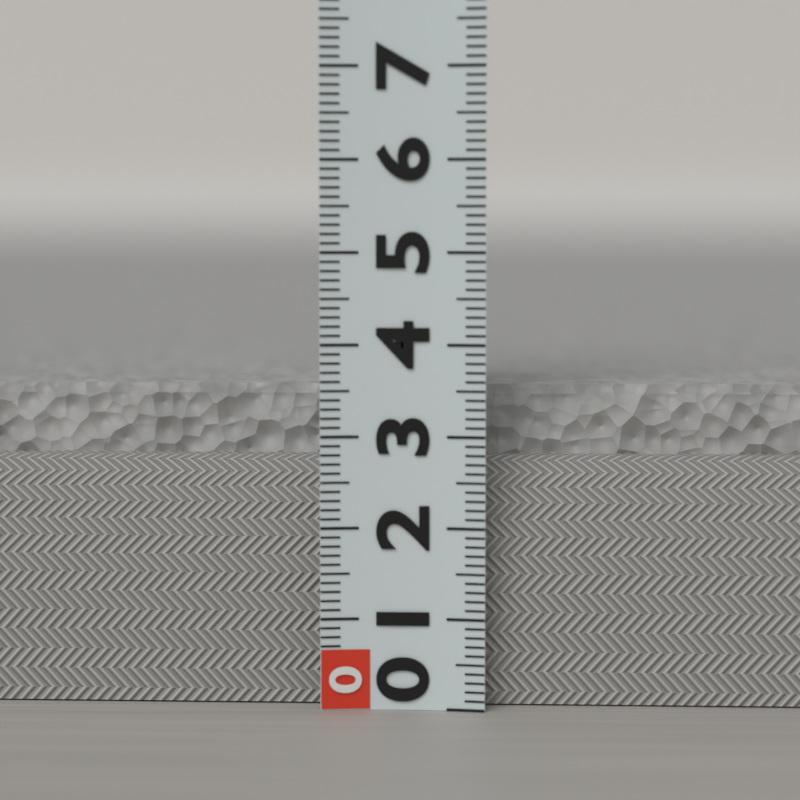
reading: 3.5 (no unit)
